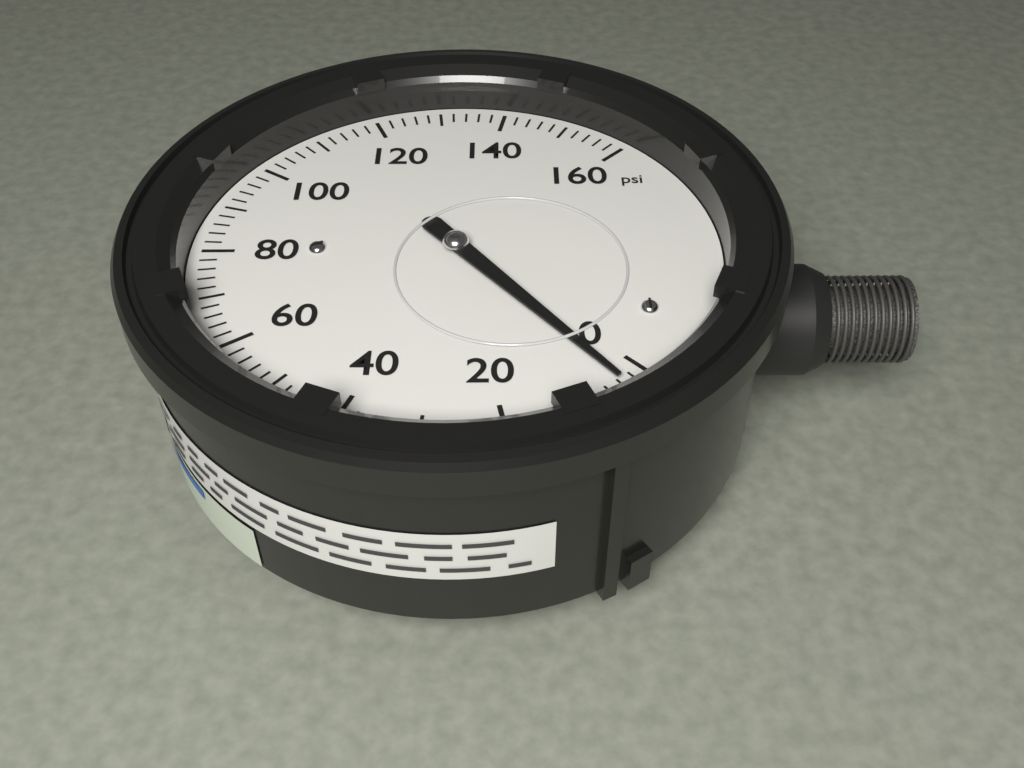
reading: 4 psi
